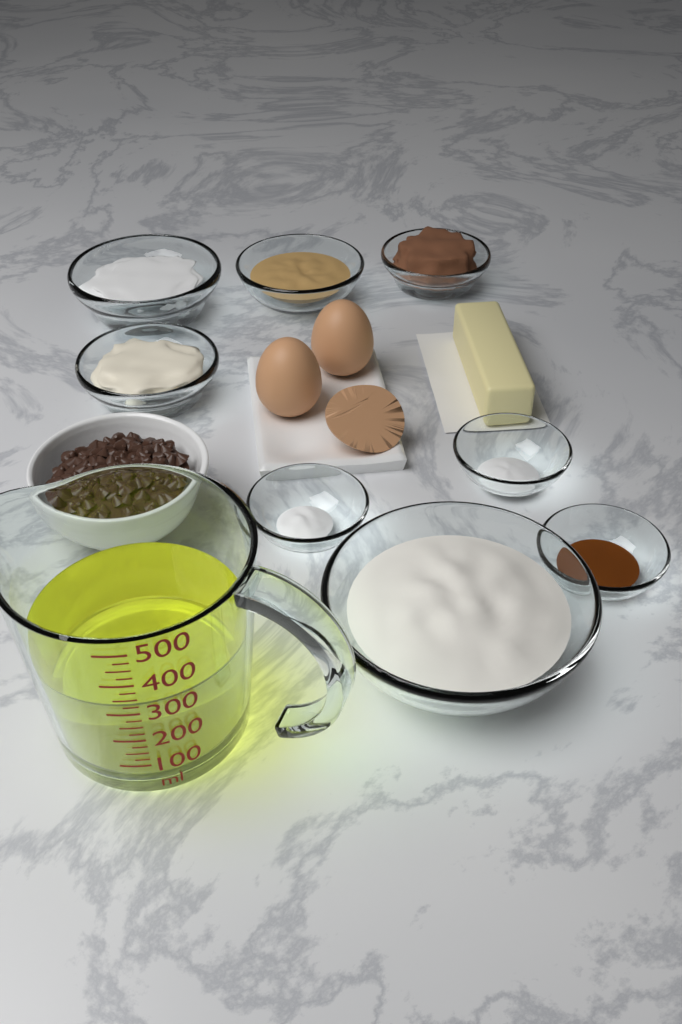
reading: 325 ml
